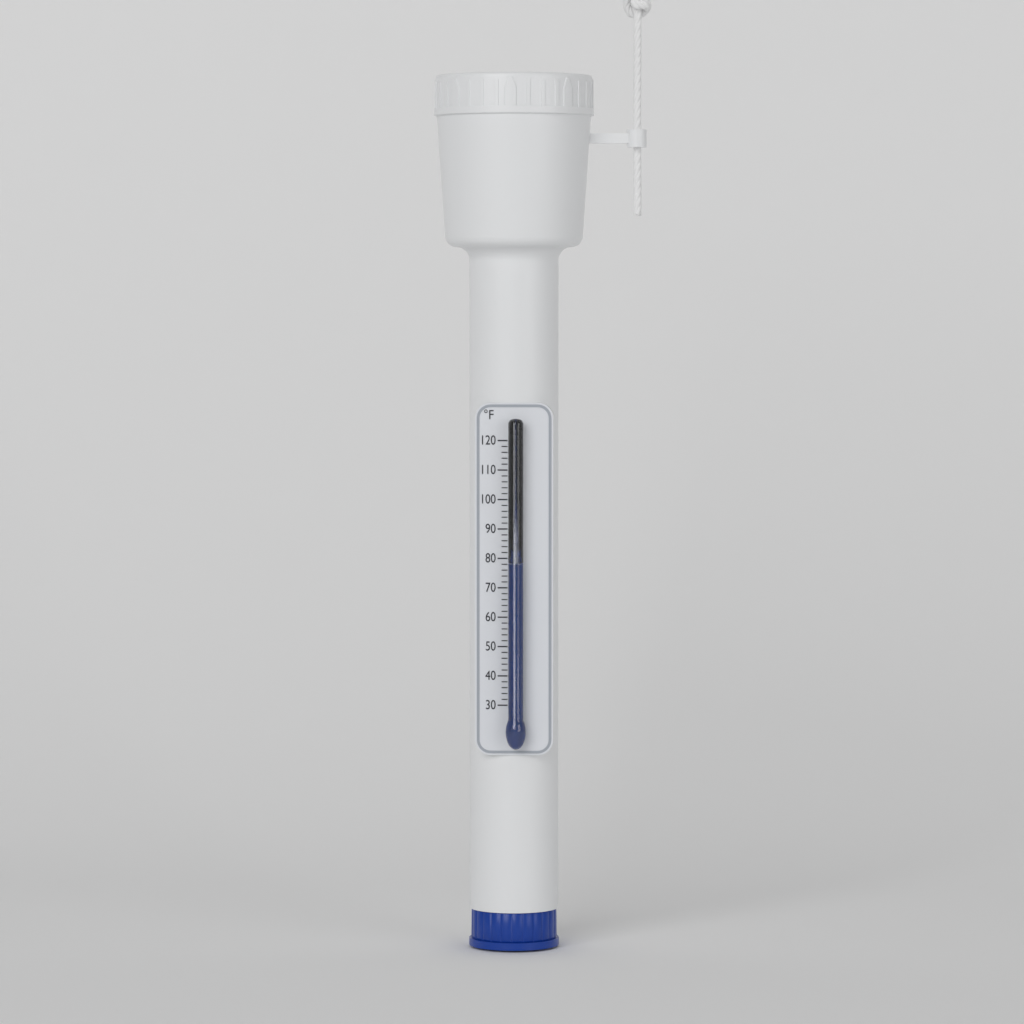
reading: 78 °F
